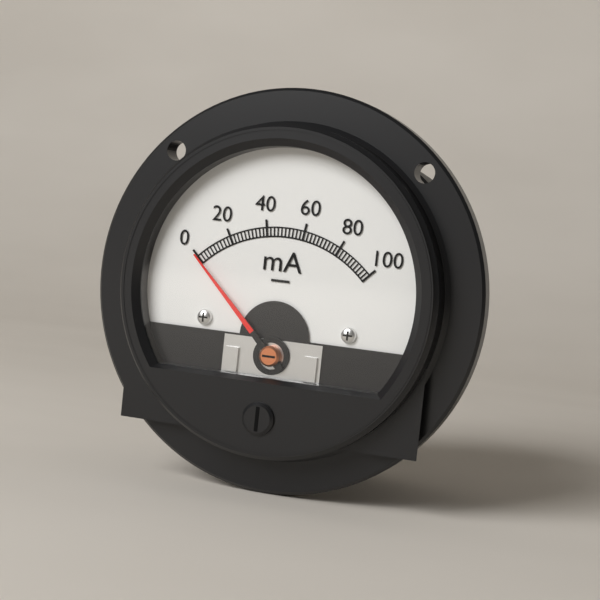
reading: 0 mA
